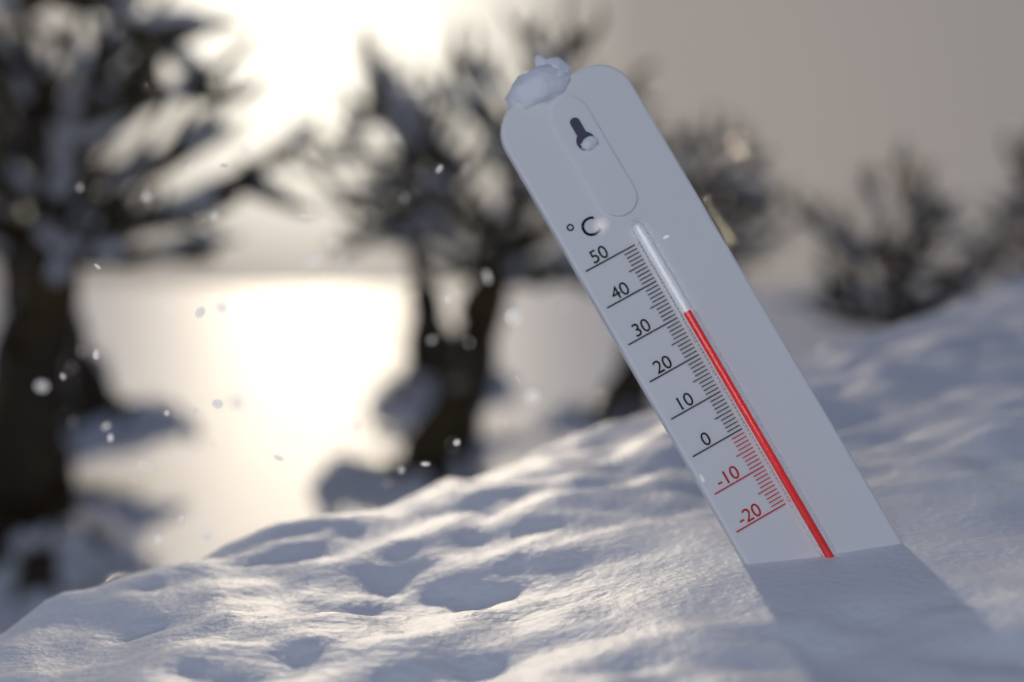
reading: 30 °C
